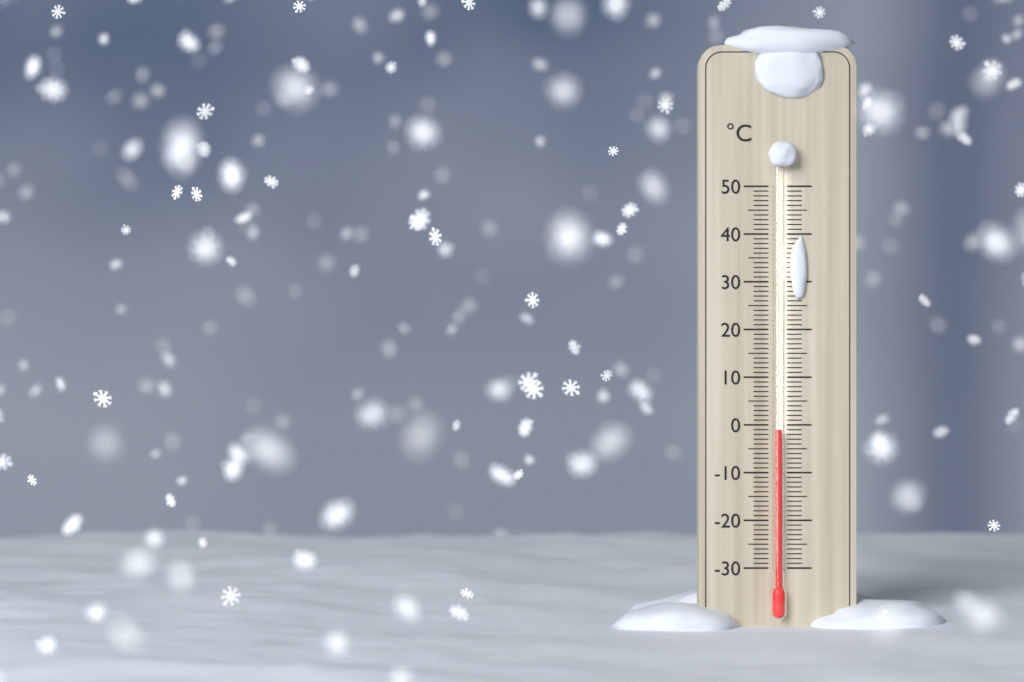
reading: -1 °C
